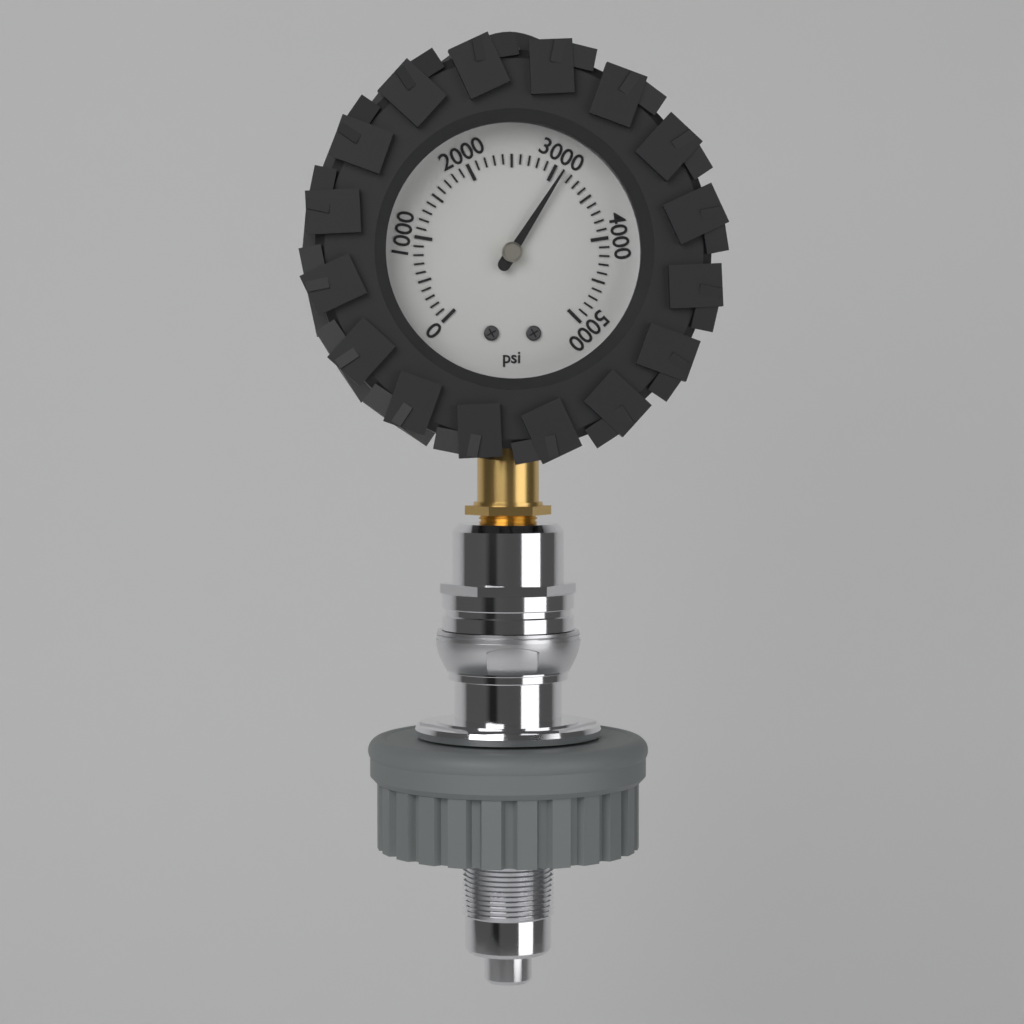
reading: 3100 psi
